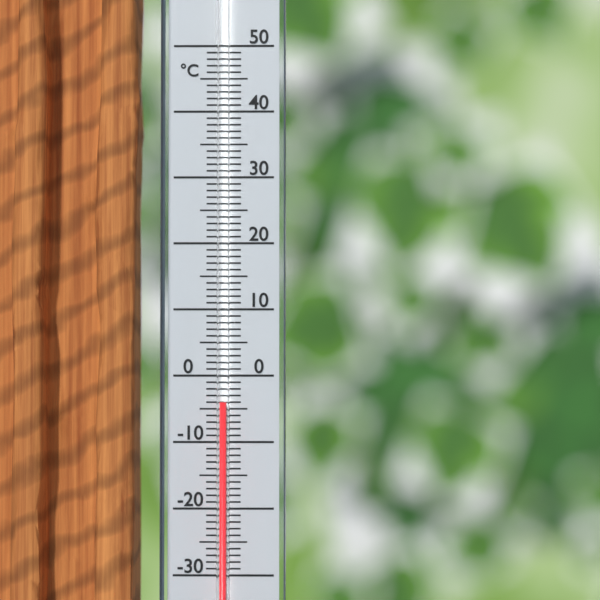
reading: -4 °C
